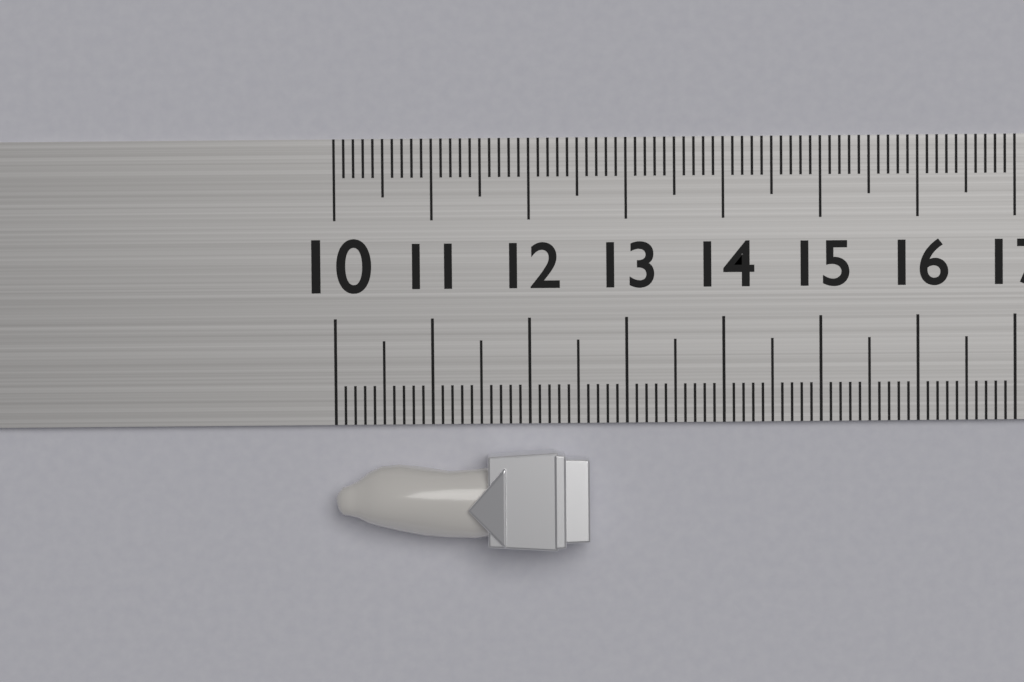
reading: 12.6 (no unit)
